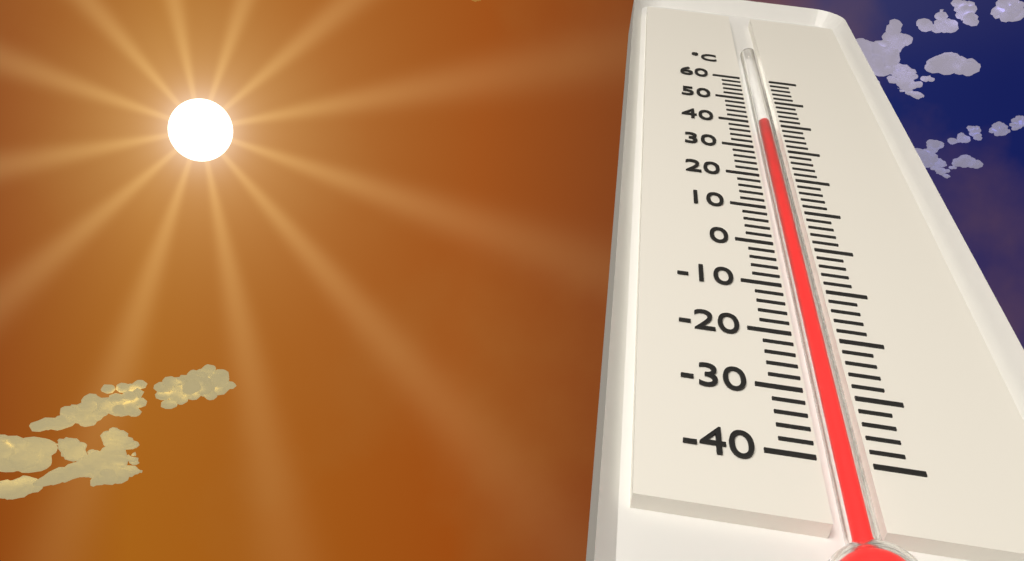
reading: 40 °C
